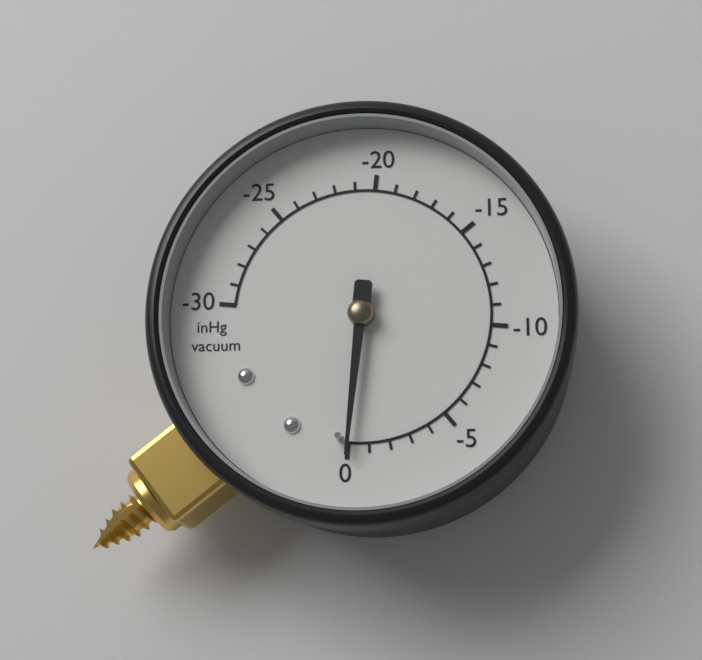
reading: 0 inHg
